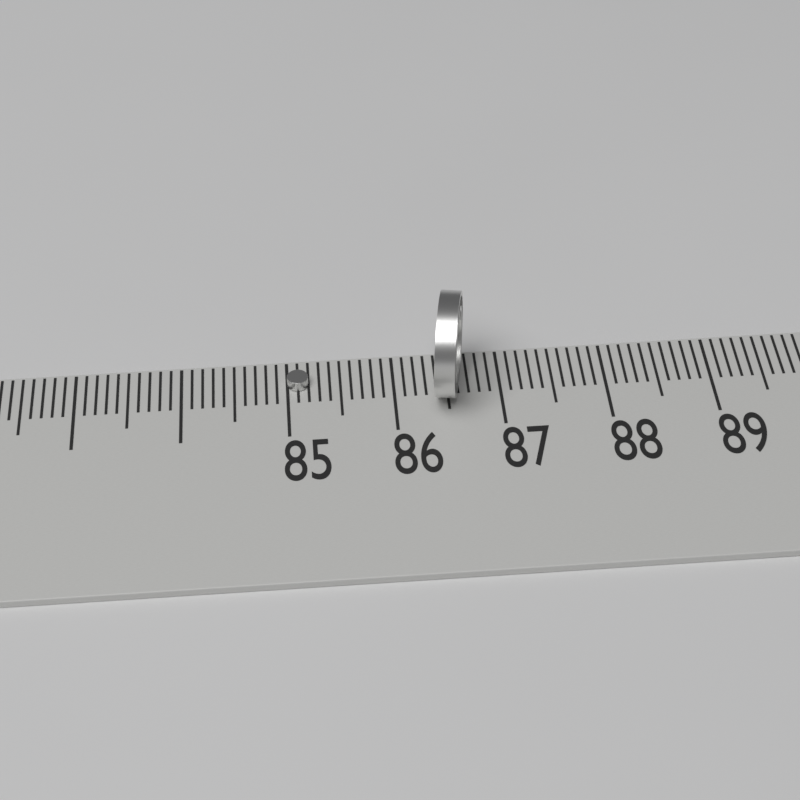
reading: 85.2 (no unit)
